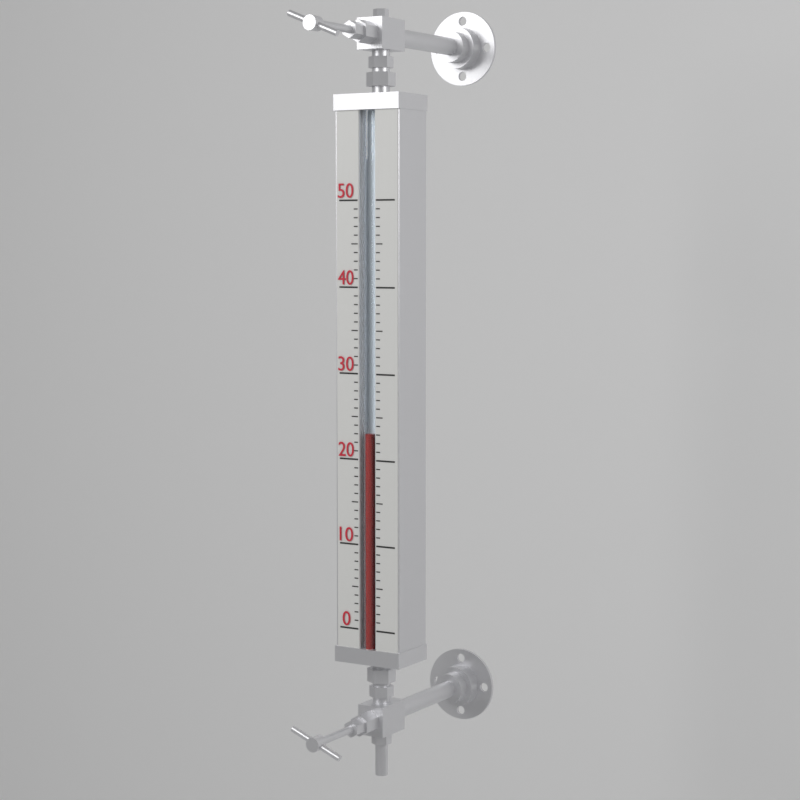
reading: 23 (no unit)
